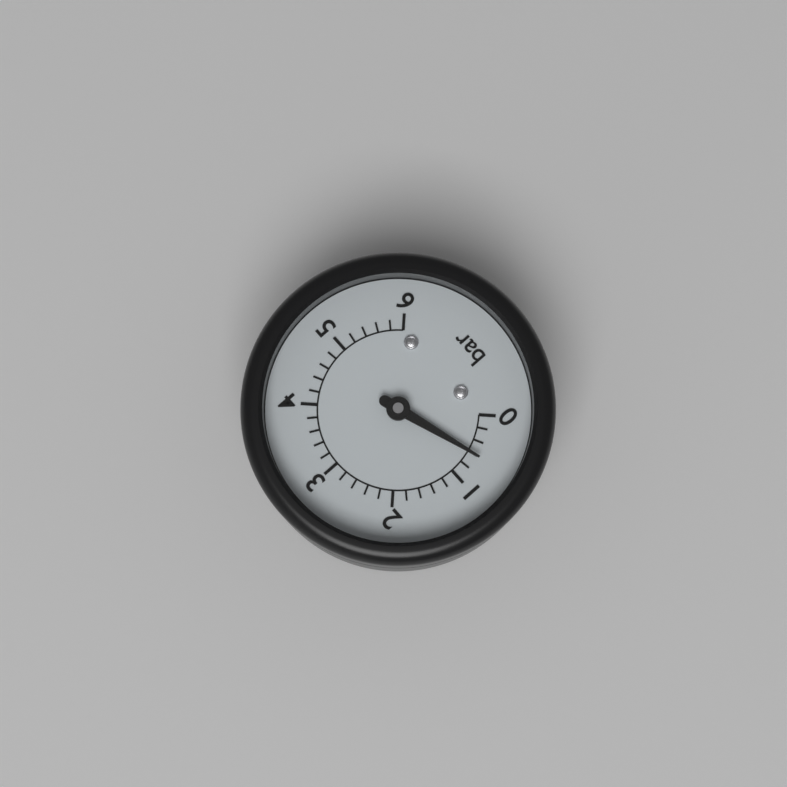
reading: 0.6 bar
